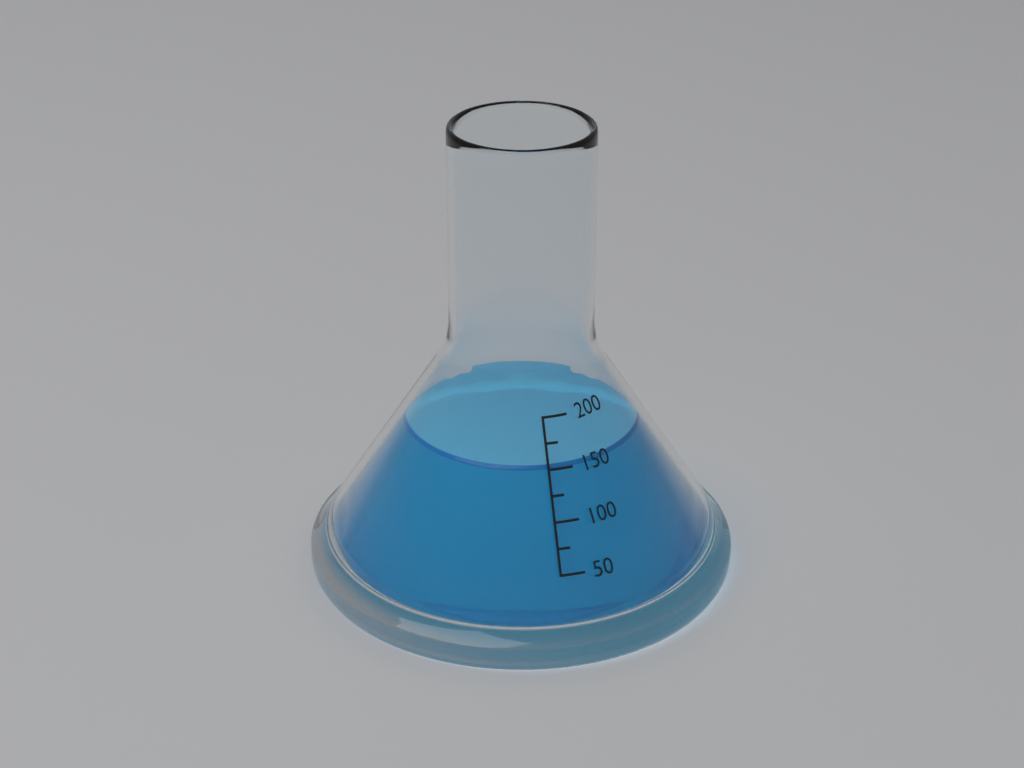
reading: 150 (no unit)
